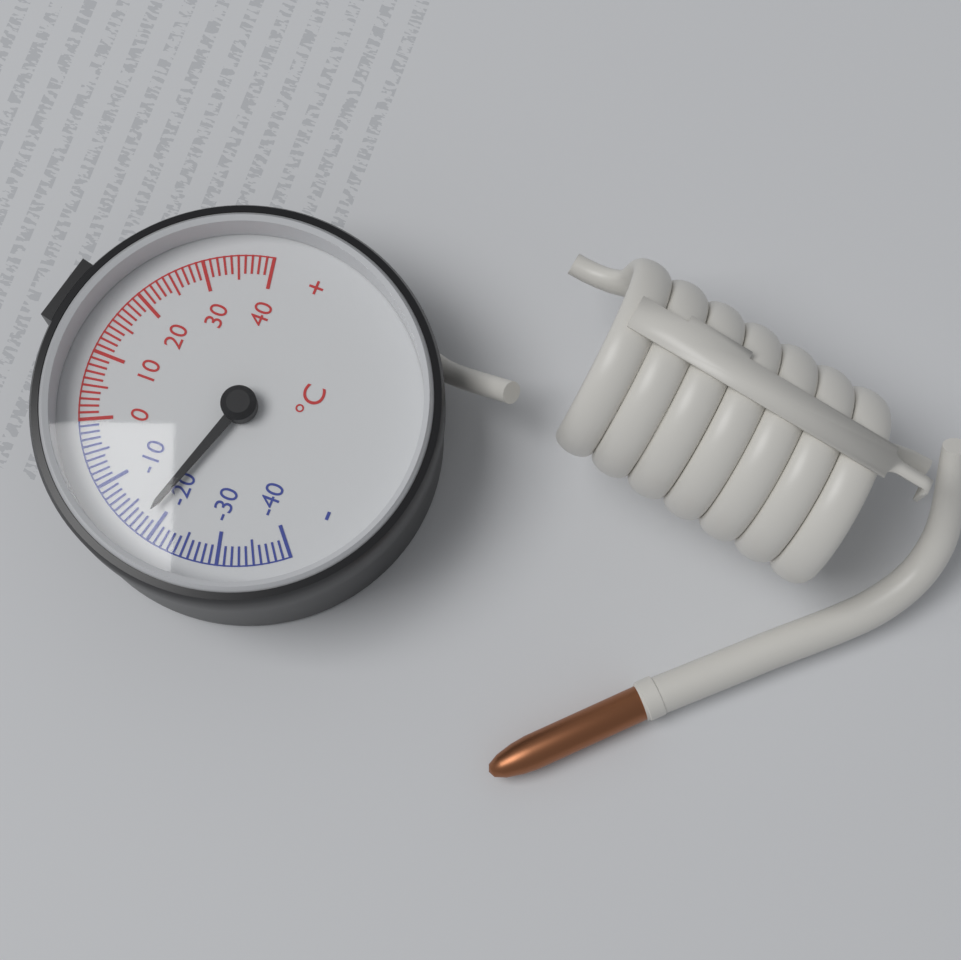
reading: -18 °C
